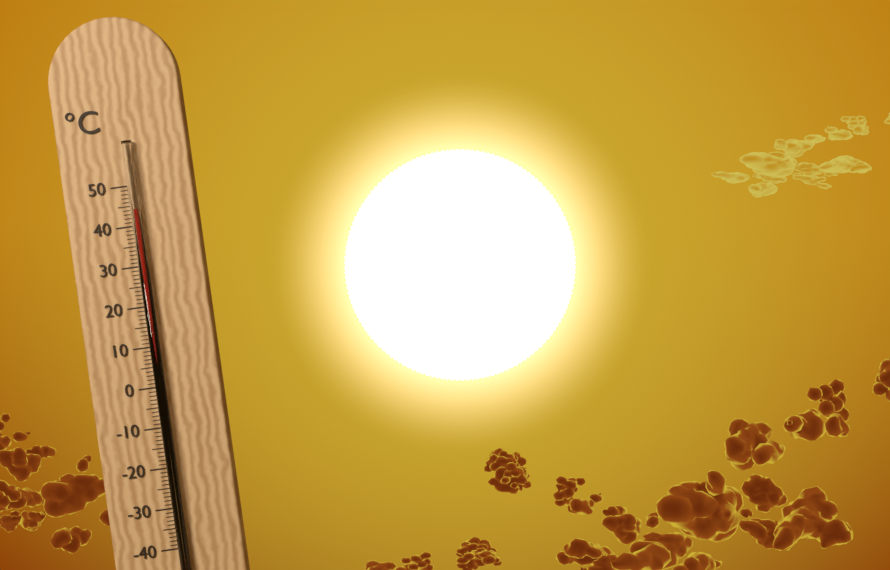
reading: 44 °C
